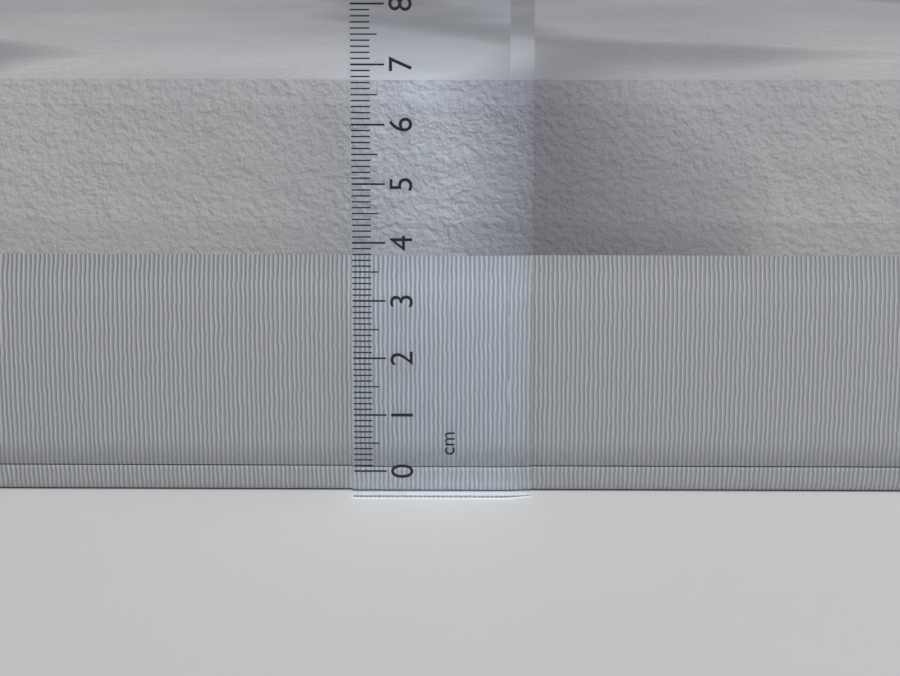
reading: 6.7 cm
